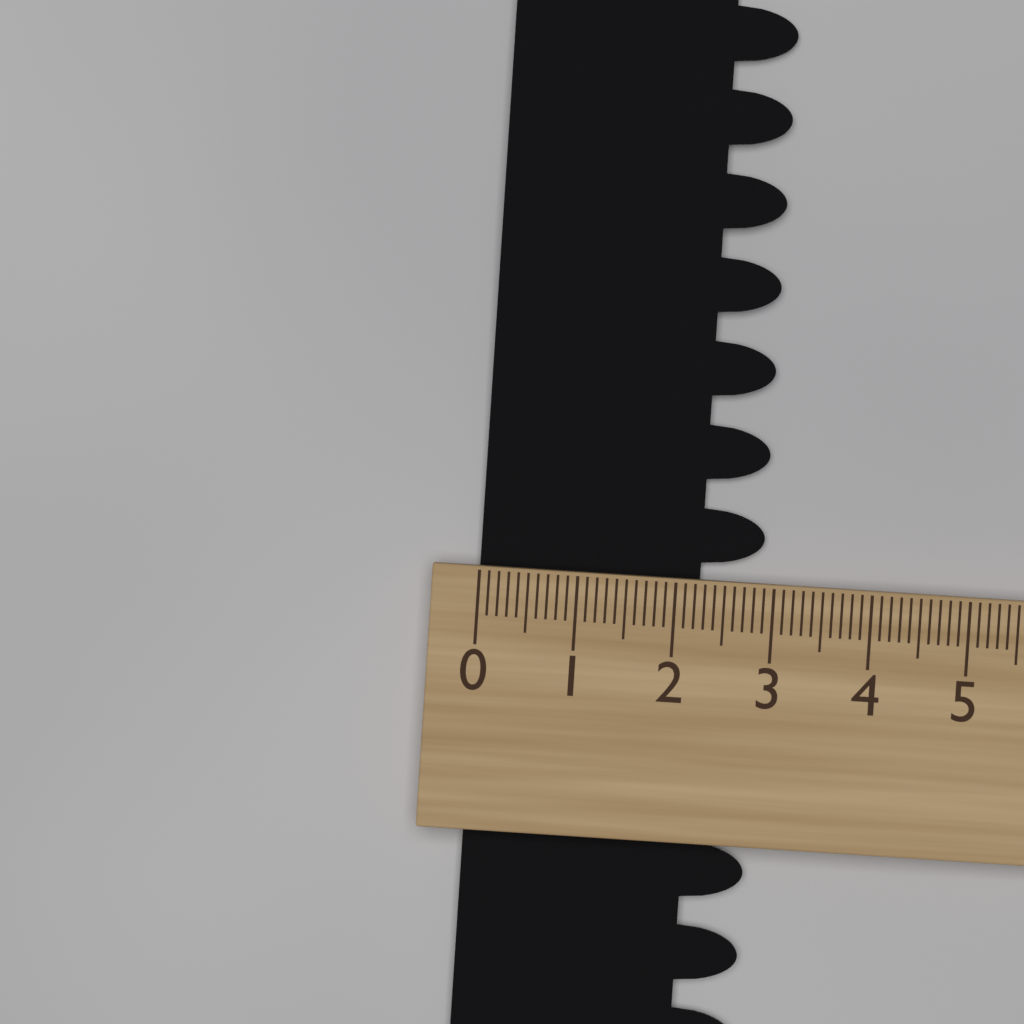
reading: 2.9 (no unit)
